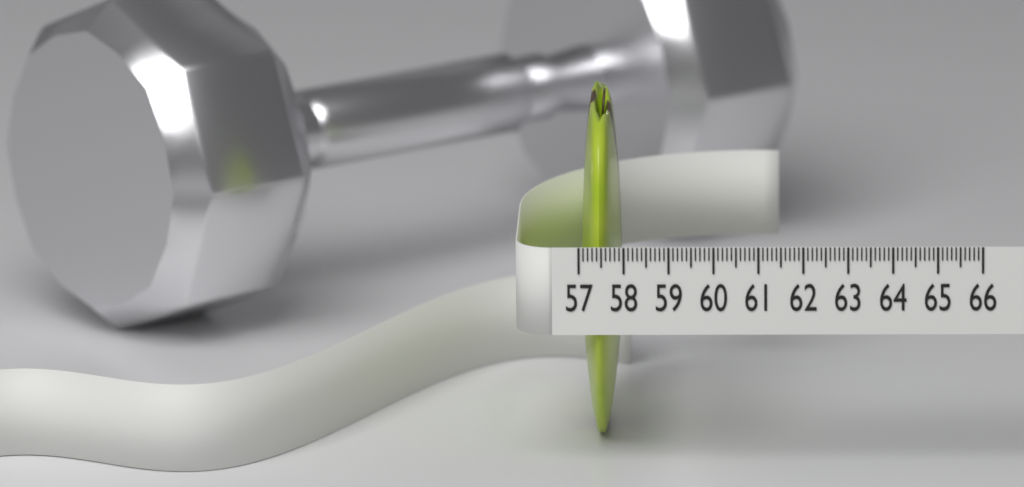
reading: 57.9 (no unit)
